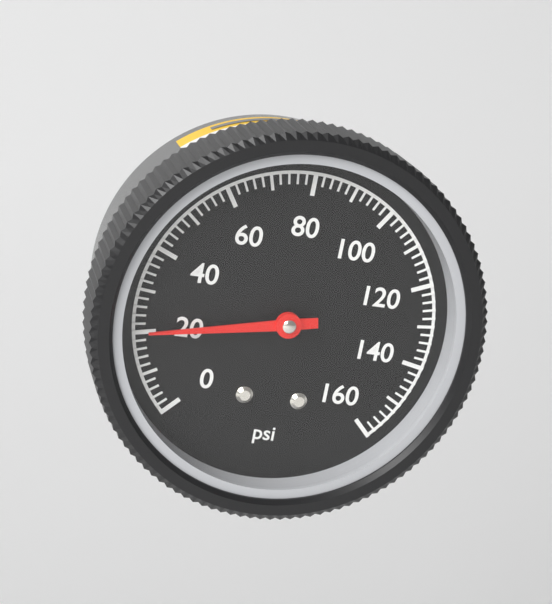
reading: 20 psi
